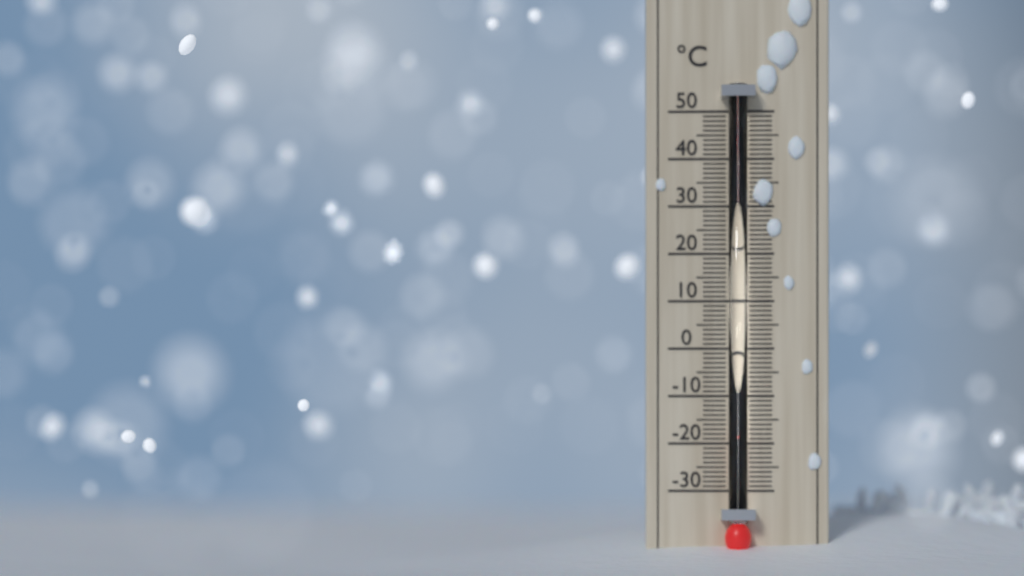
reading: -18 °C
